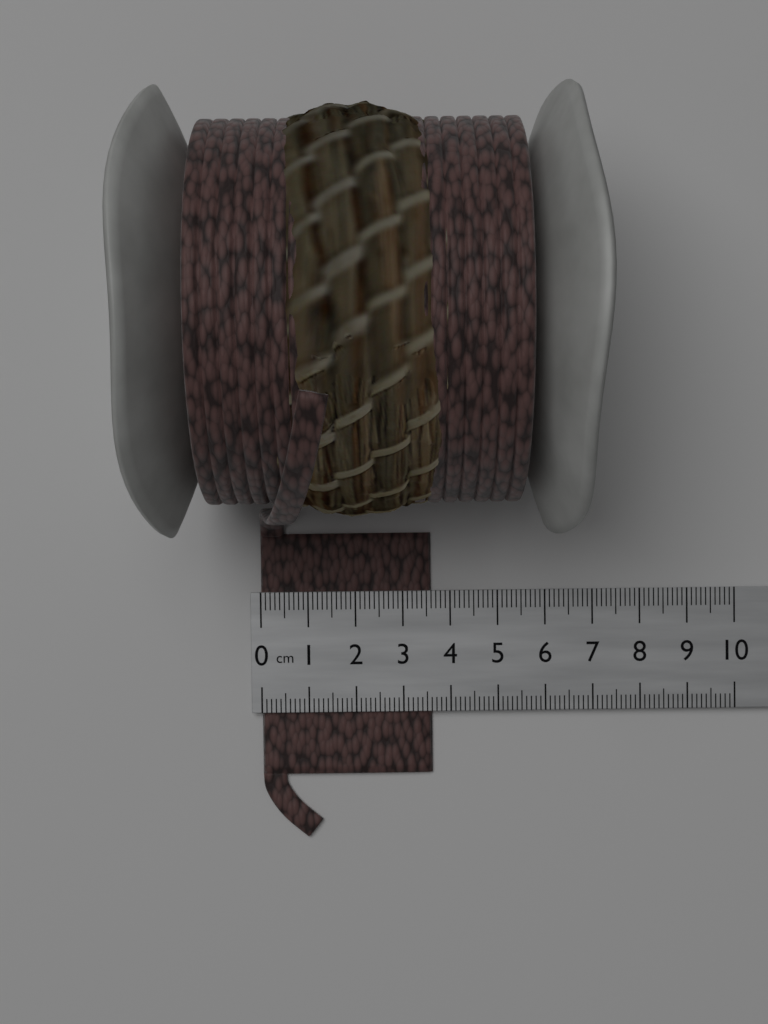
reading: 3.6 cm
